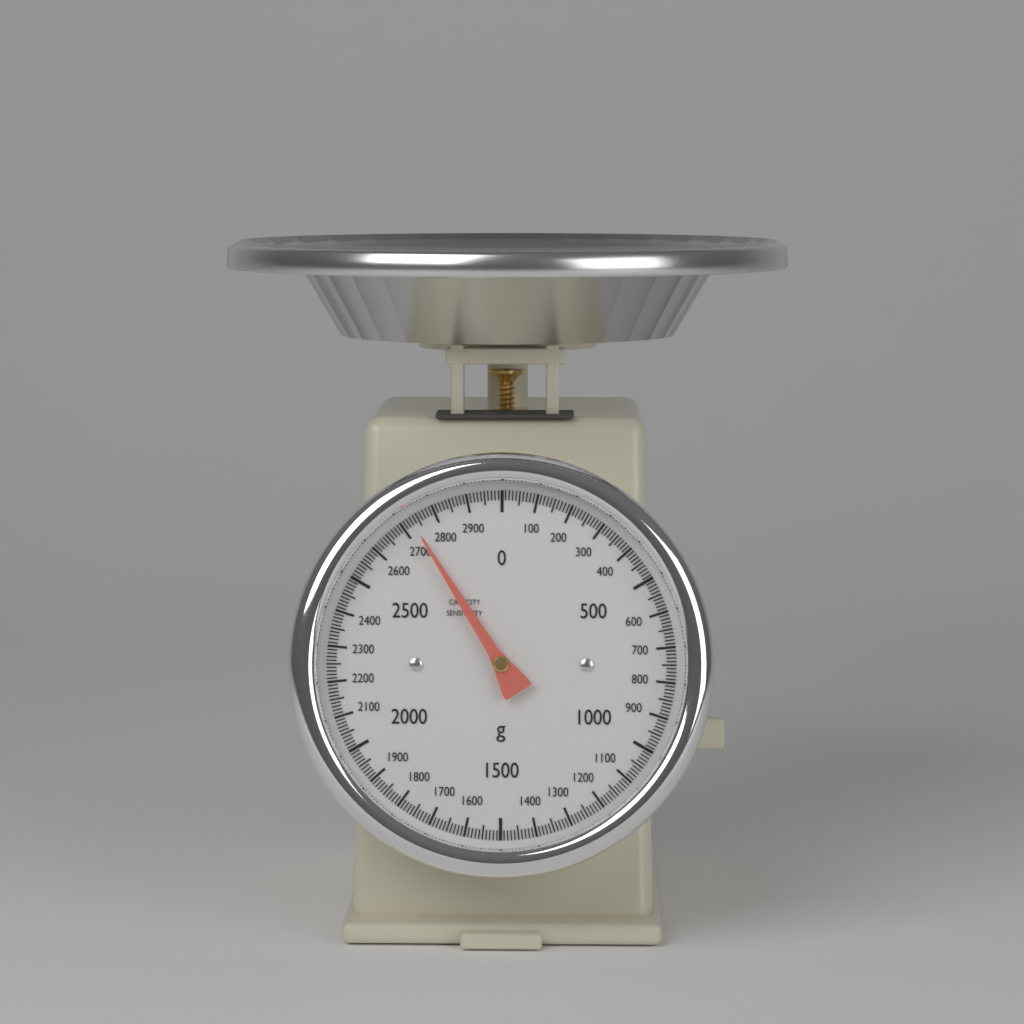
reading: 2730 g
